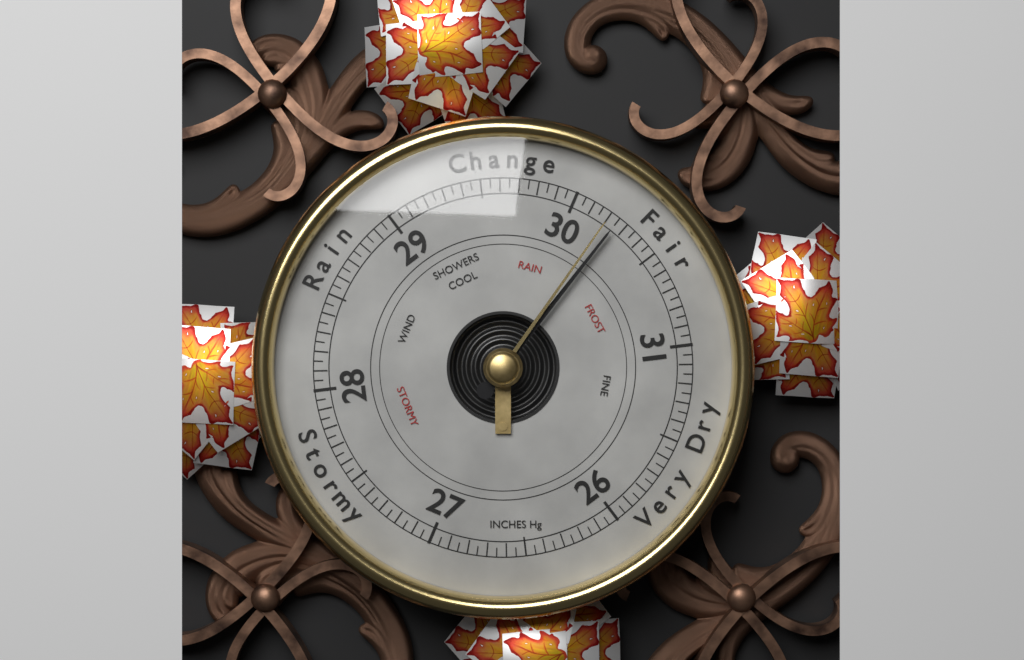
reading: 30.25 inHg
